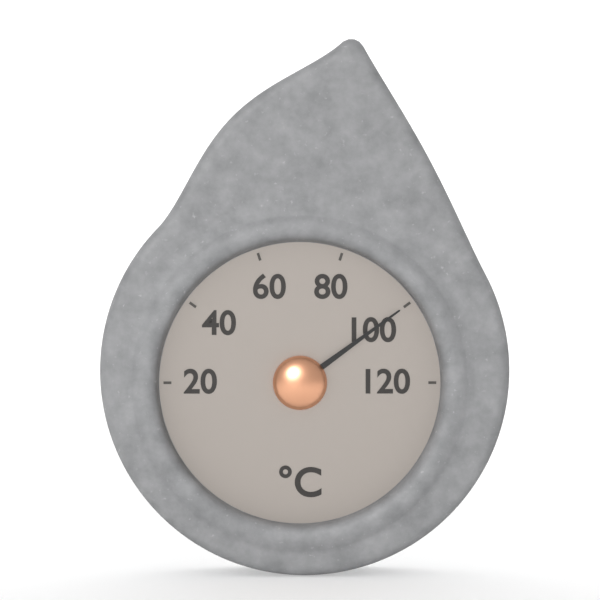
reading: 100 °C
